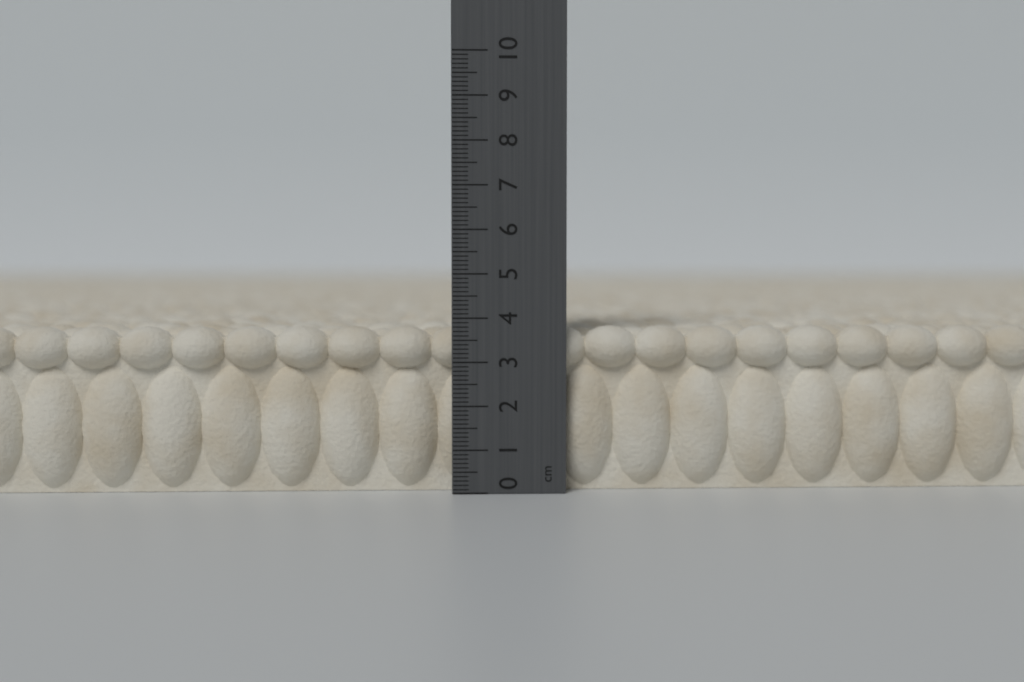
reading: 3.8 cm
